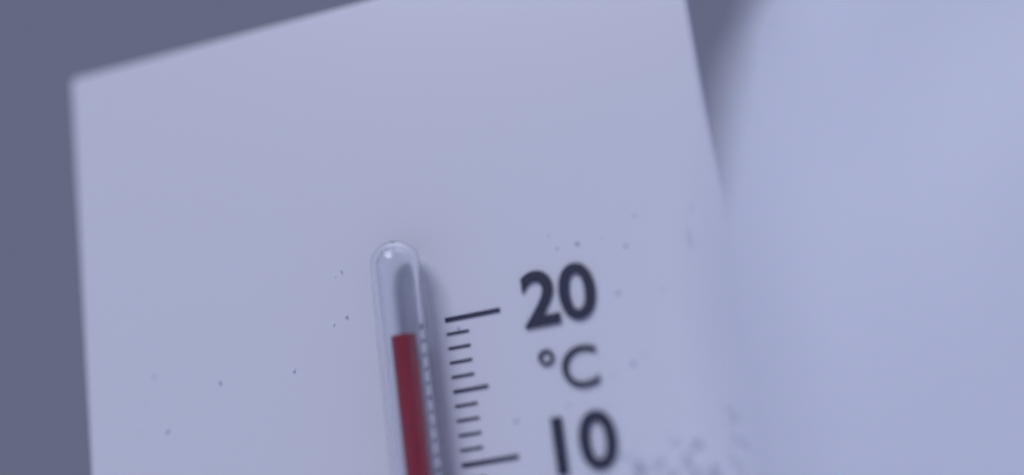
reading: 19 °C
